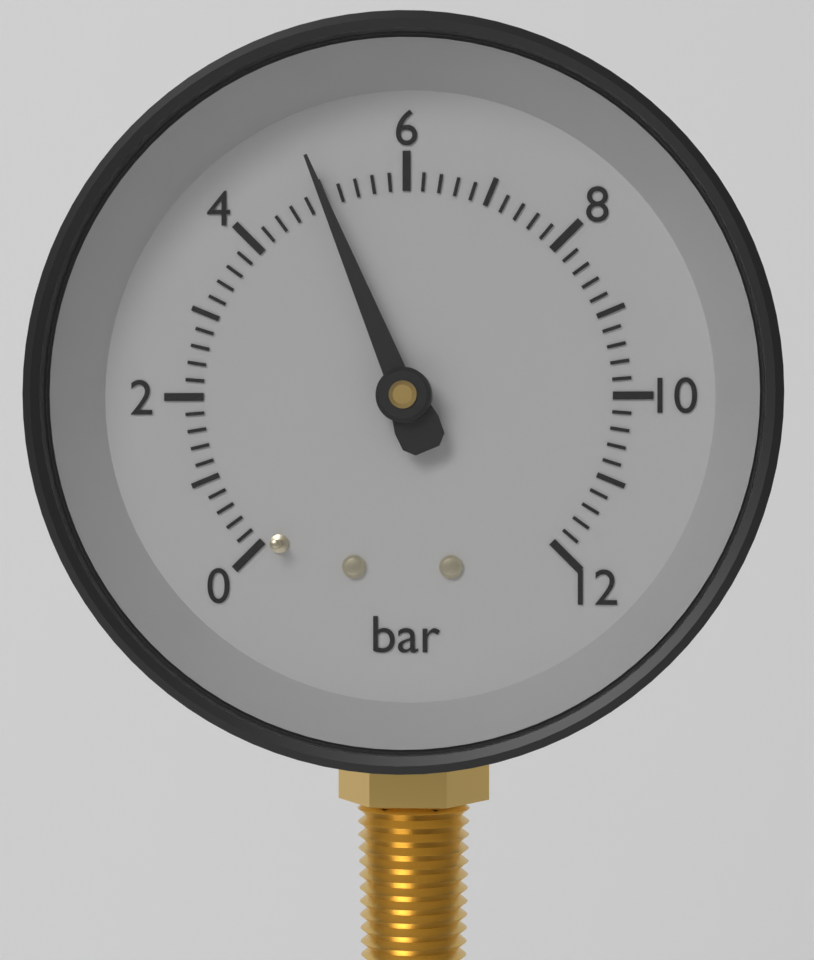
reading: 5.0 bar
